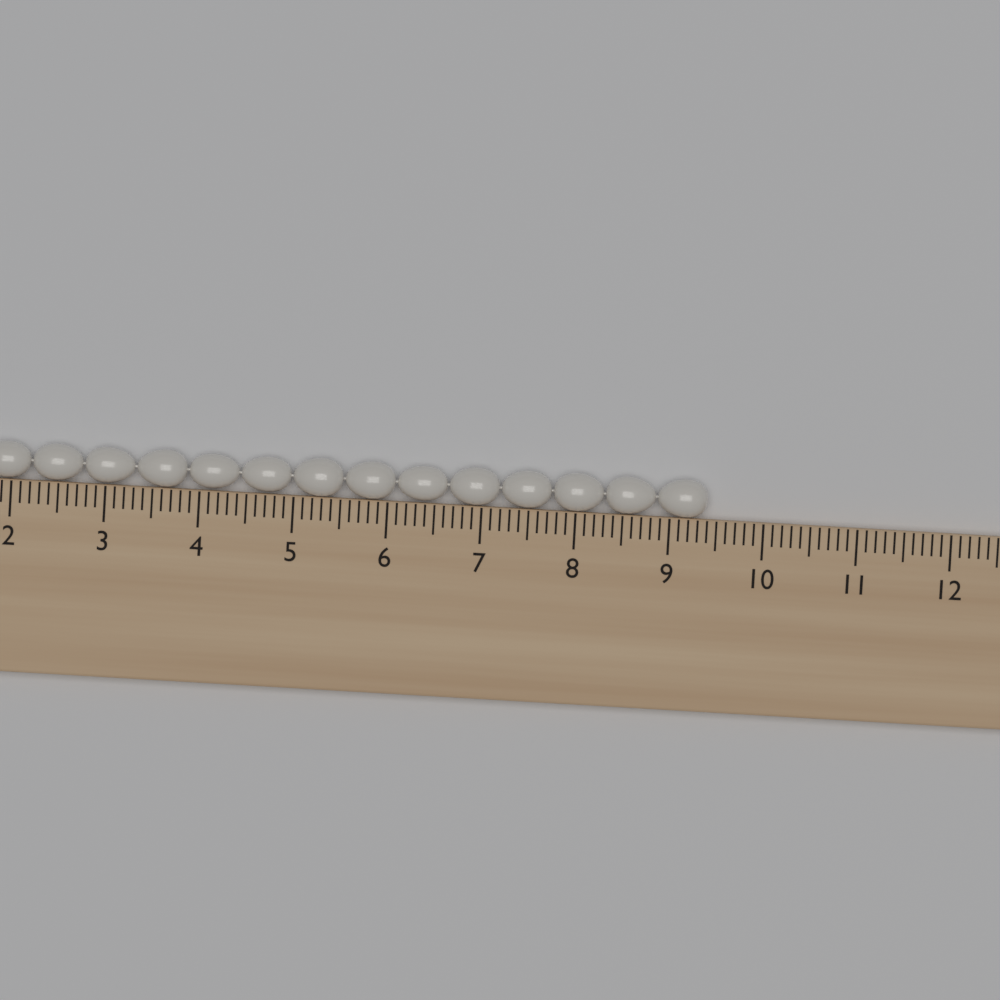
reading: 9.4 cm
